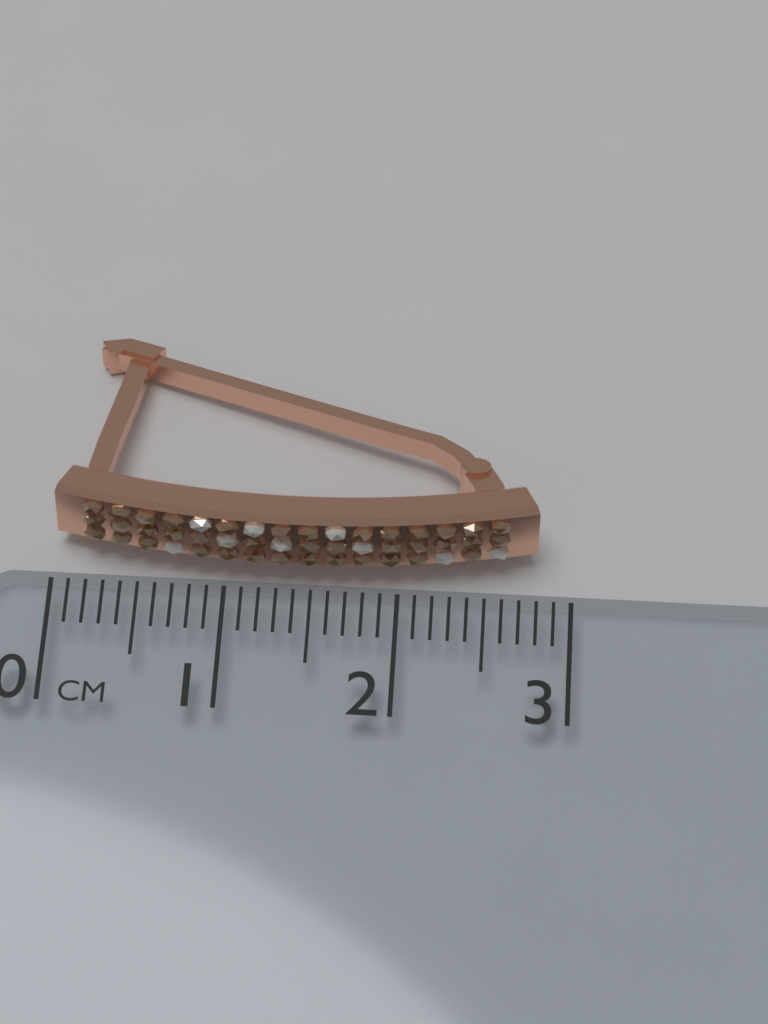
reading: 2.8 cm
